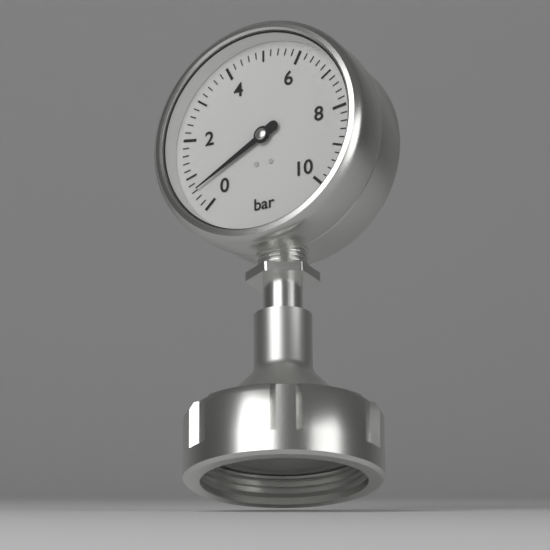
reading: 0.6 bar
